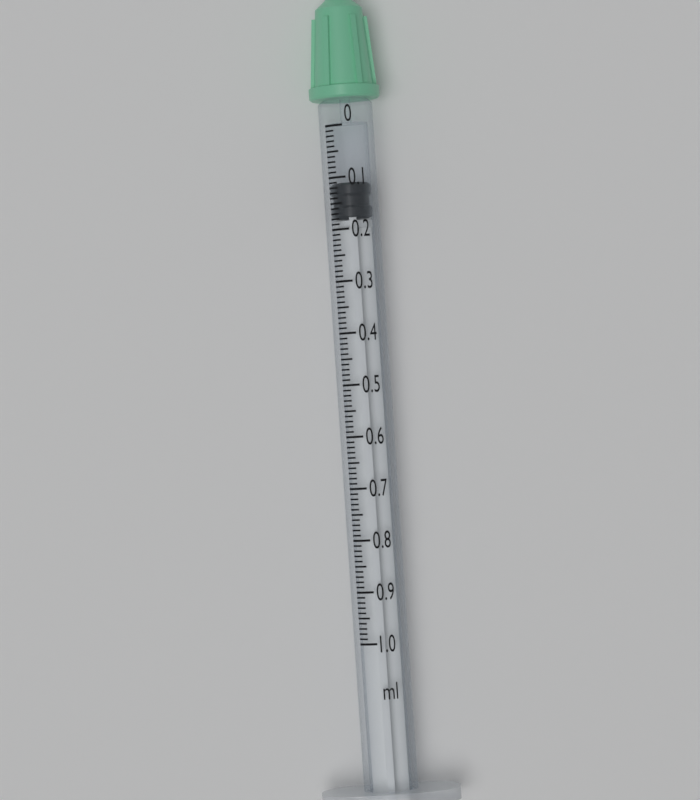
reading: 0.11 ml
